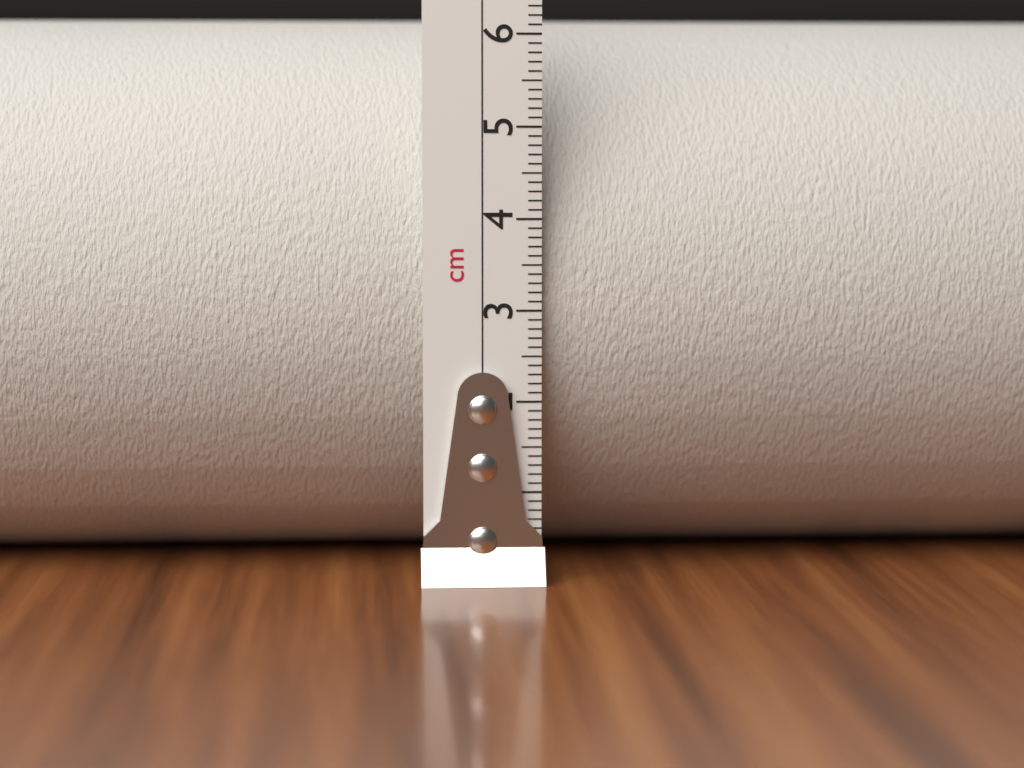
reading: 6.3 cm
